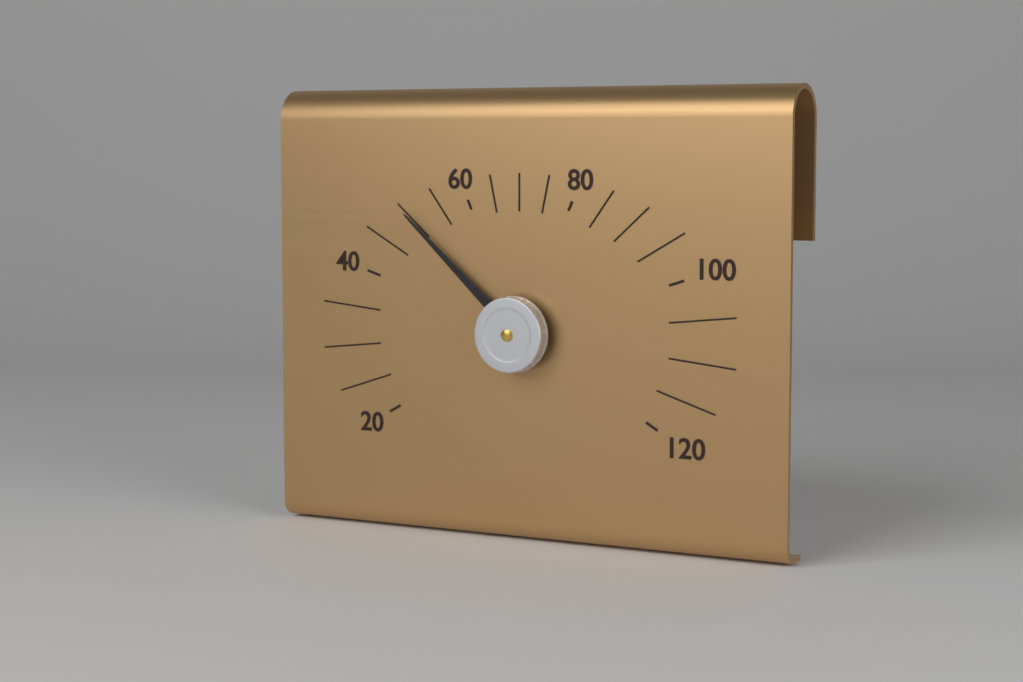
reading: 50 (no unit)
